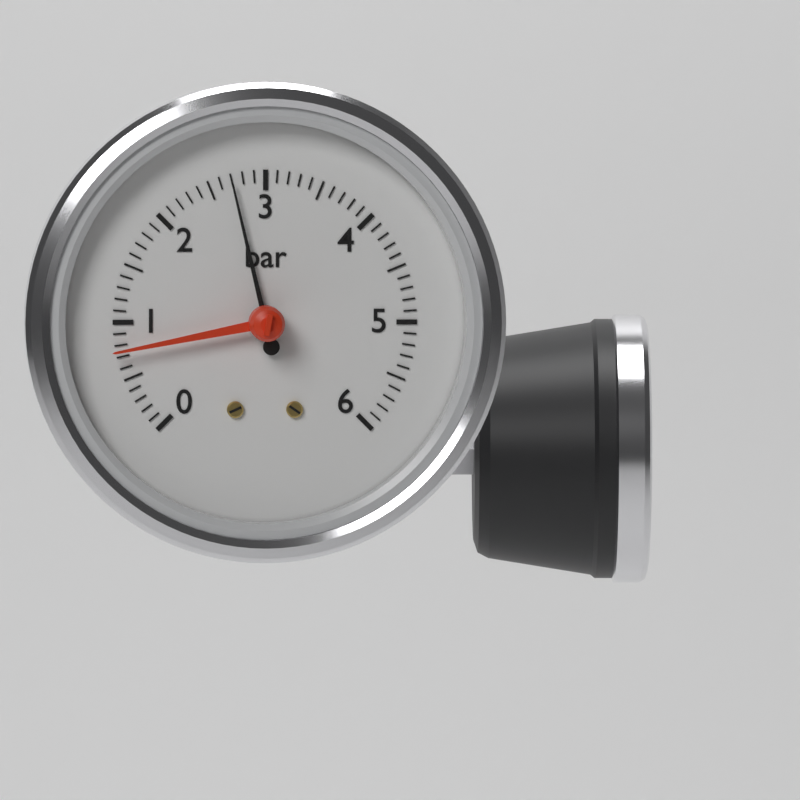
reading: 2.7 bar
